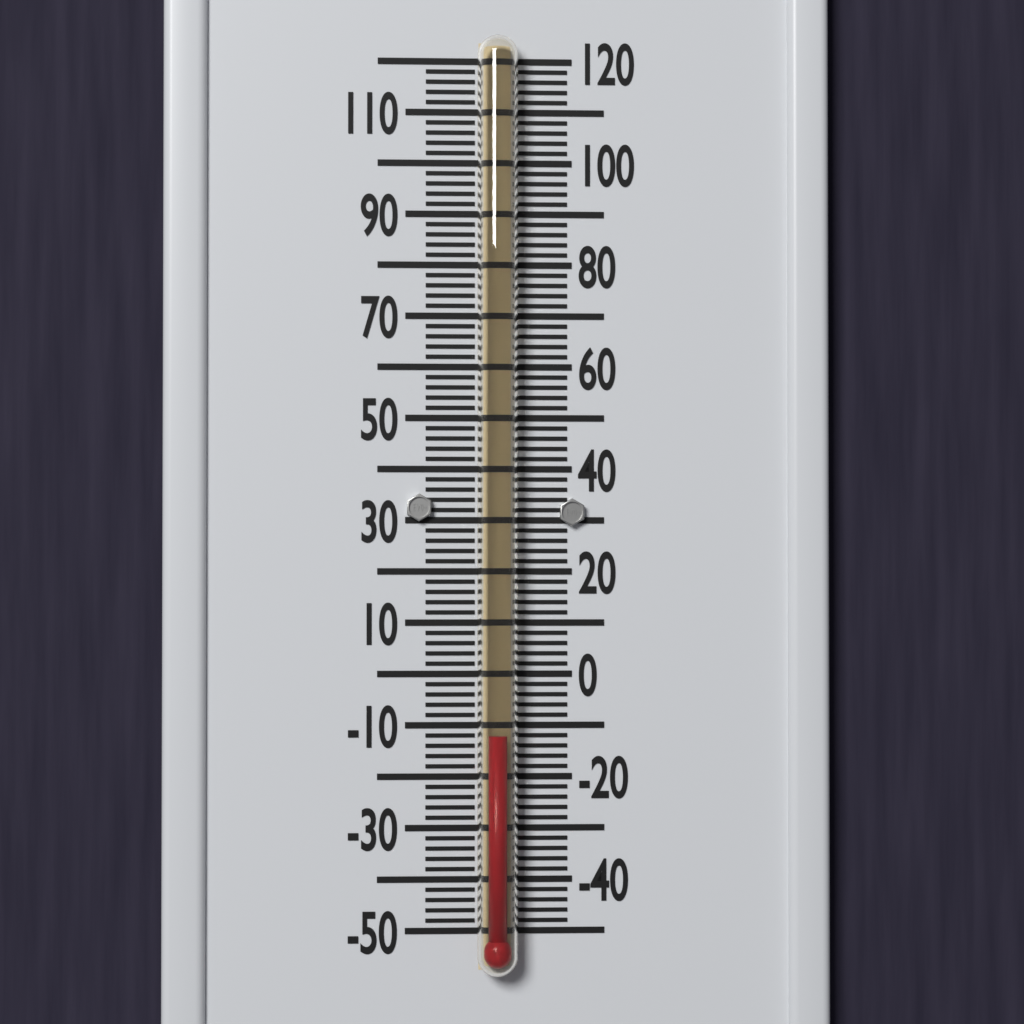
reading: -12 °F
